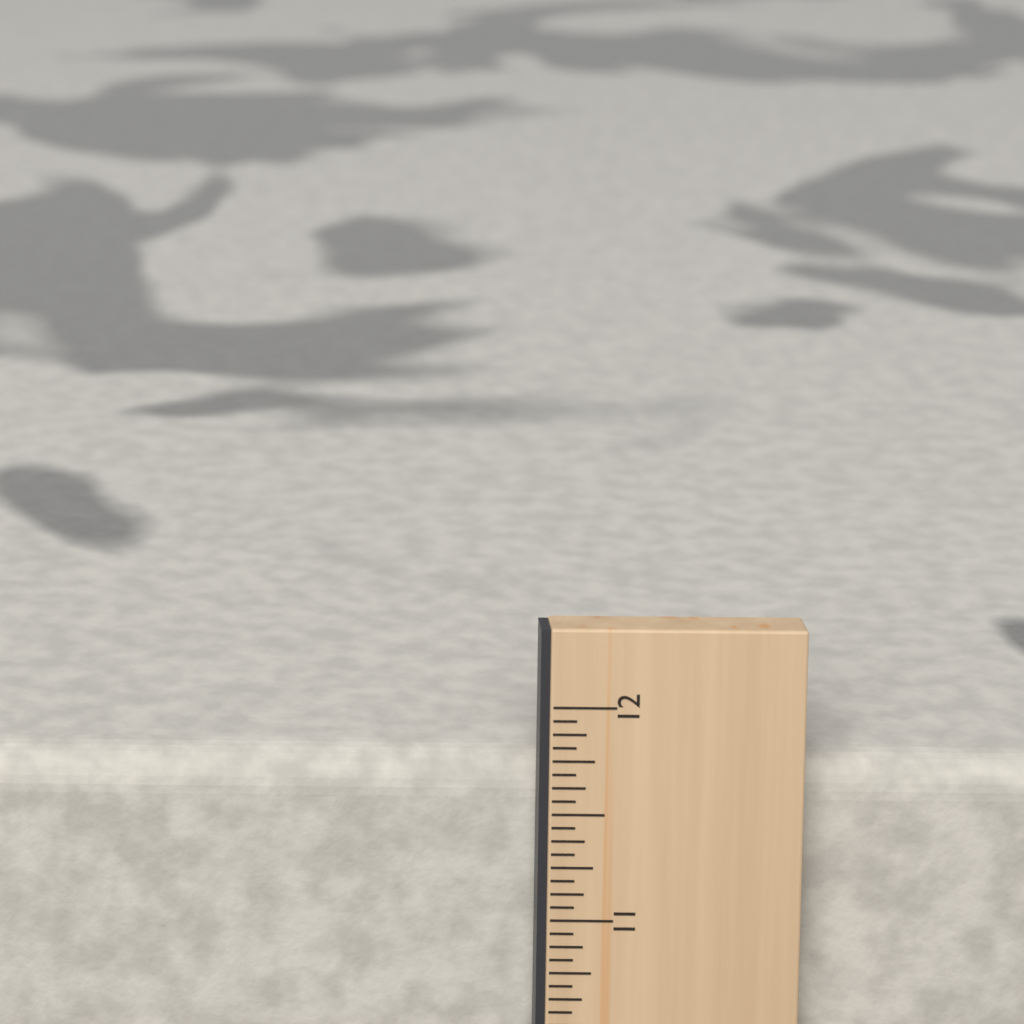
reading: 11.6875 in
